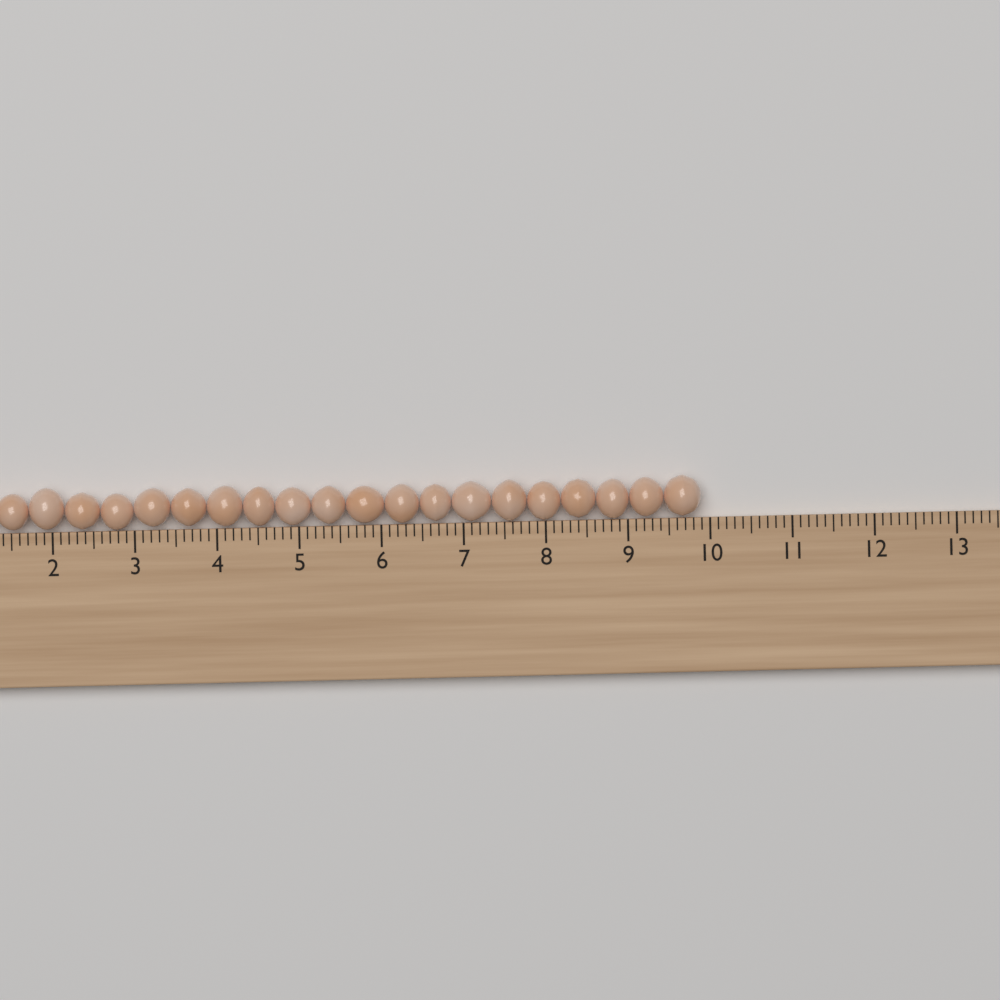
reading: 9.9 cm
